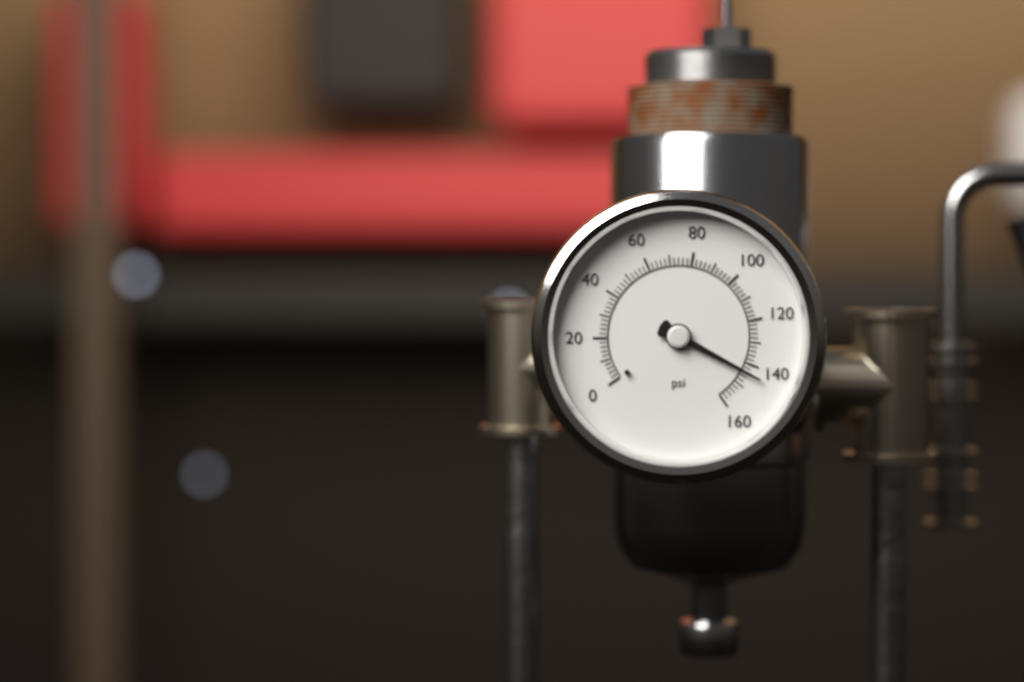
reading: 144 psi
